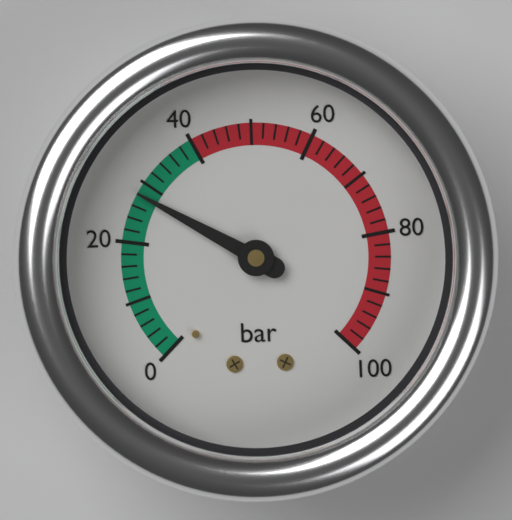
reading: 28 bar
